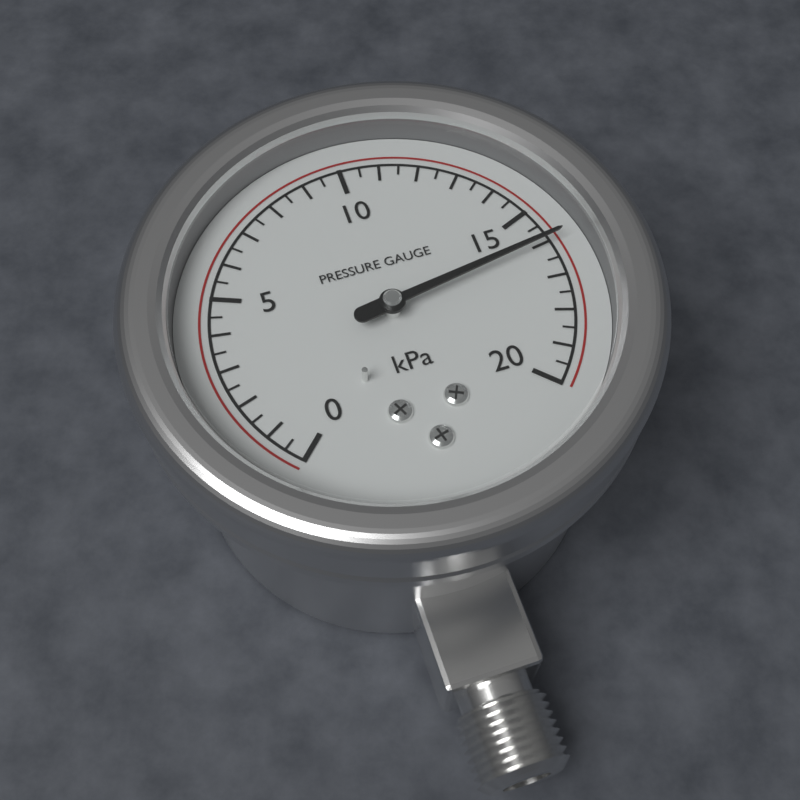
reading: 16.0 kPa
